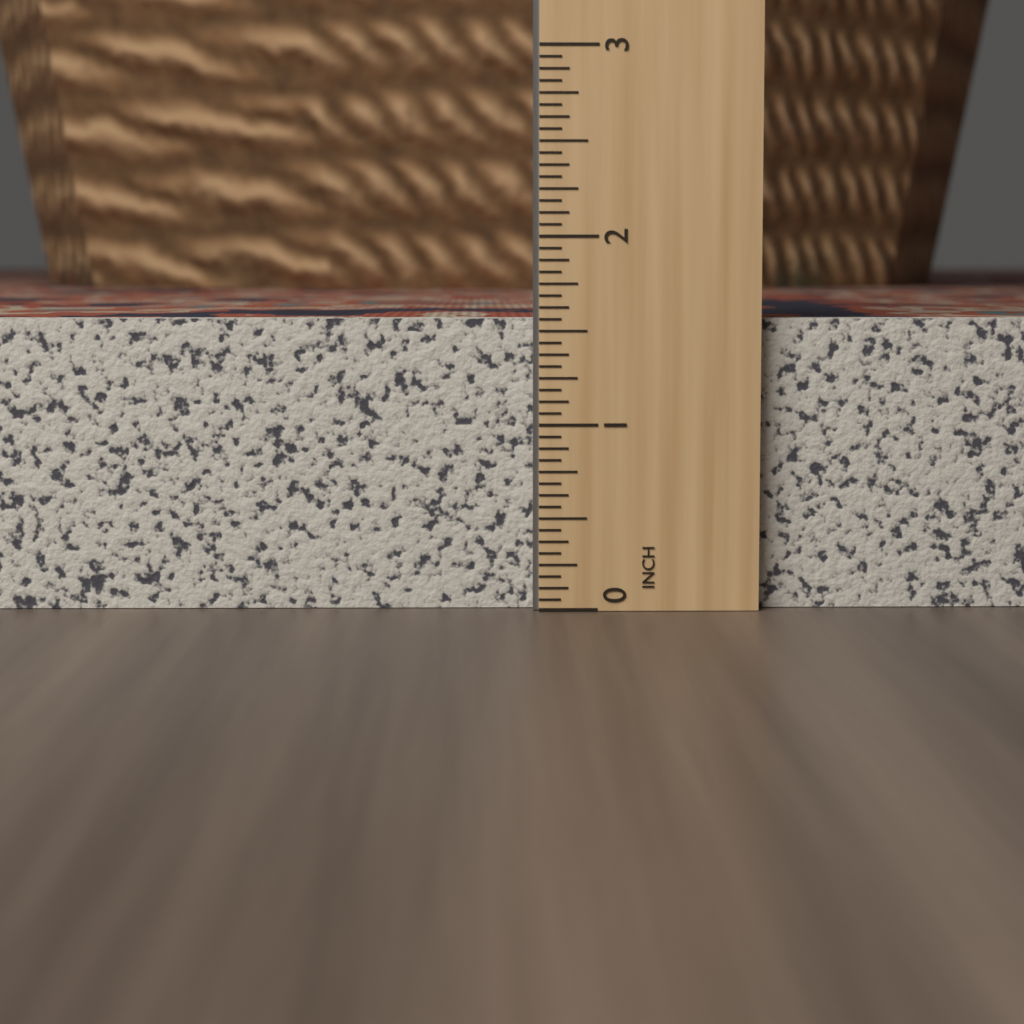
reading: 1.5625 in
